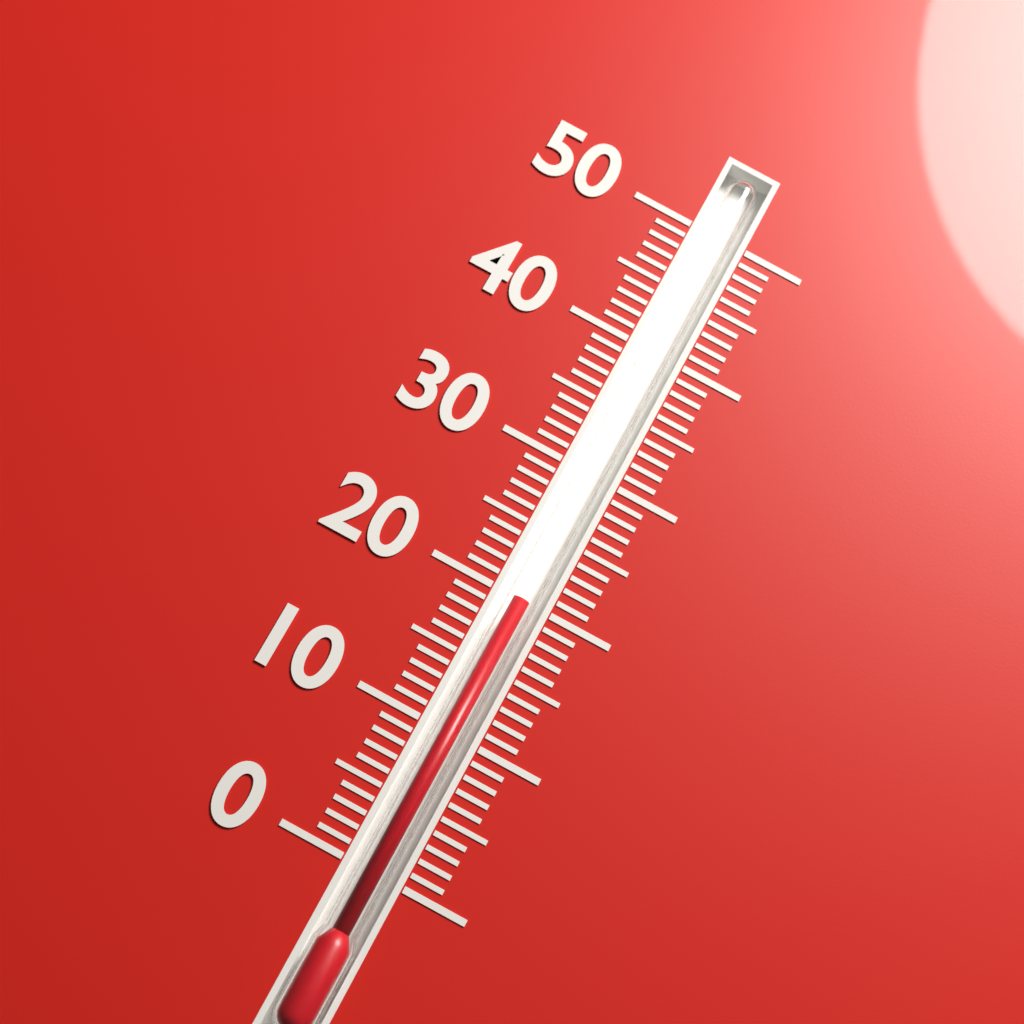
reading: 20 (no unit)
